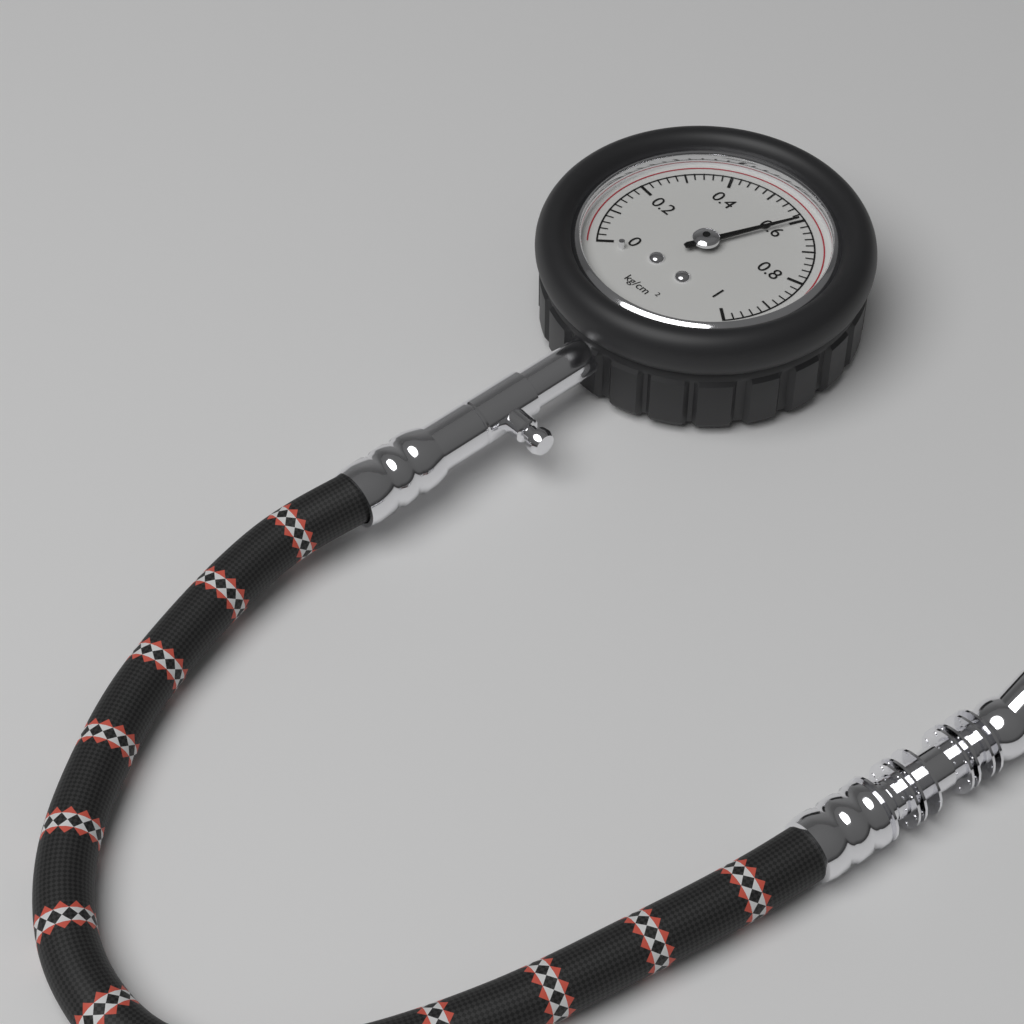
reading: 0.60 kg/cm²
